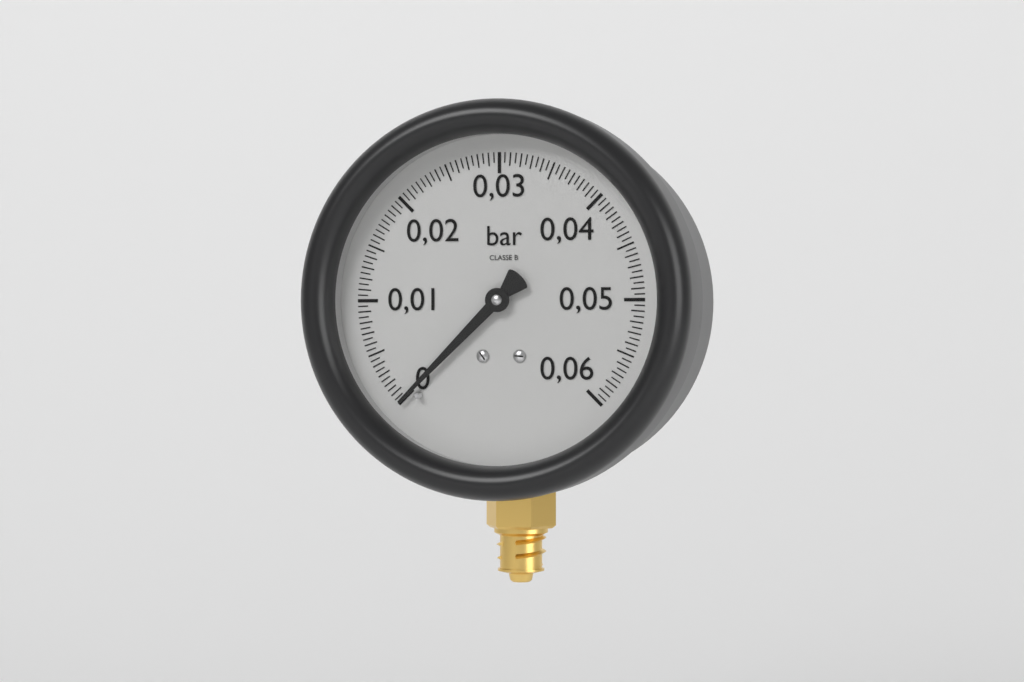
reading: 0.0000 bar
